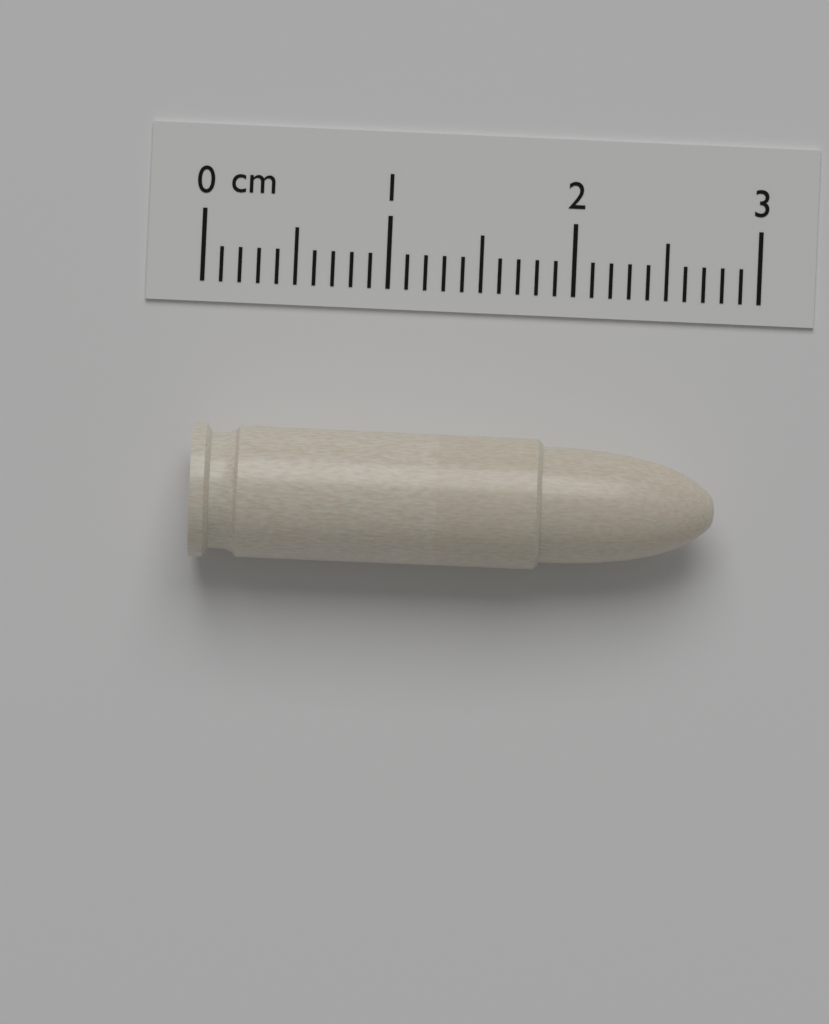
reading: 2.8 cm
